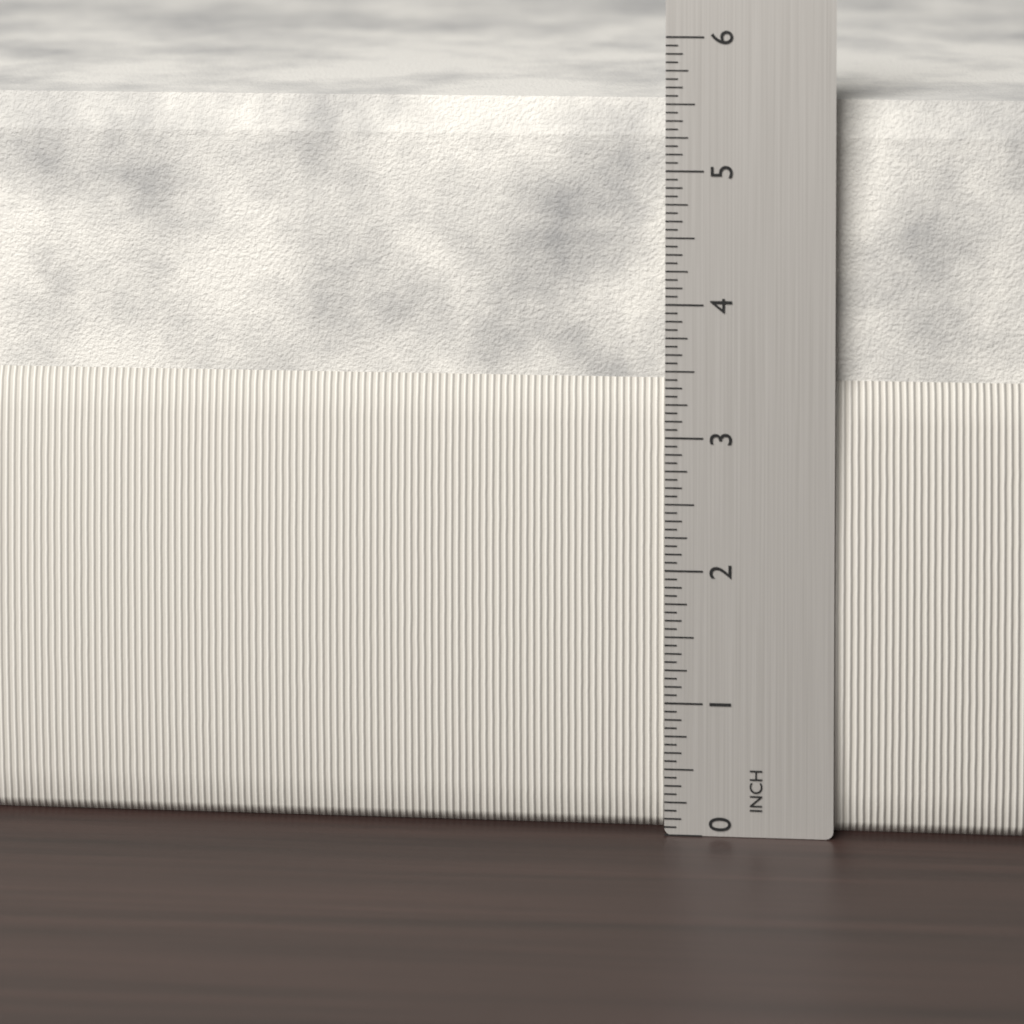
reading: 5.5000 in
